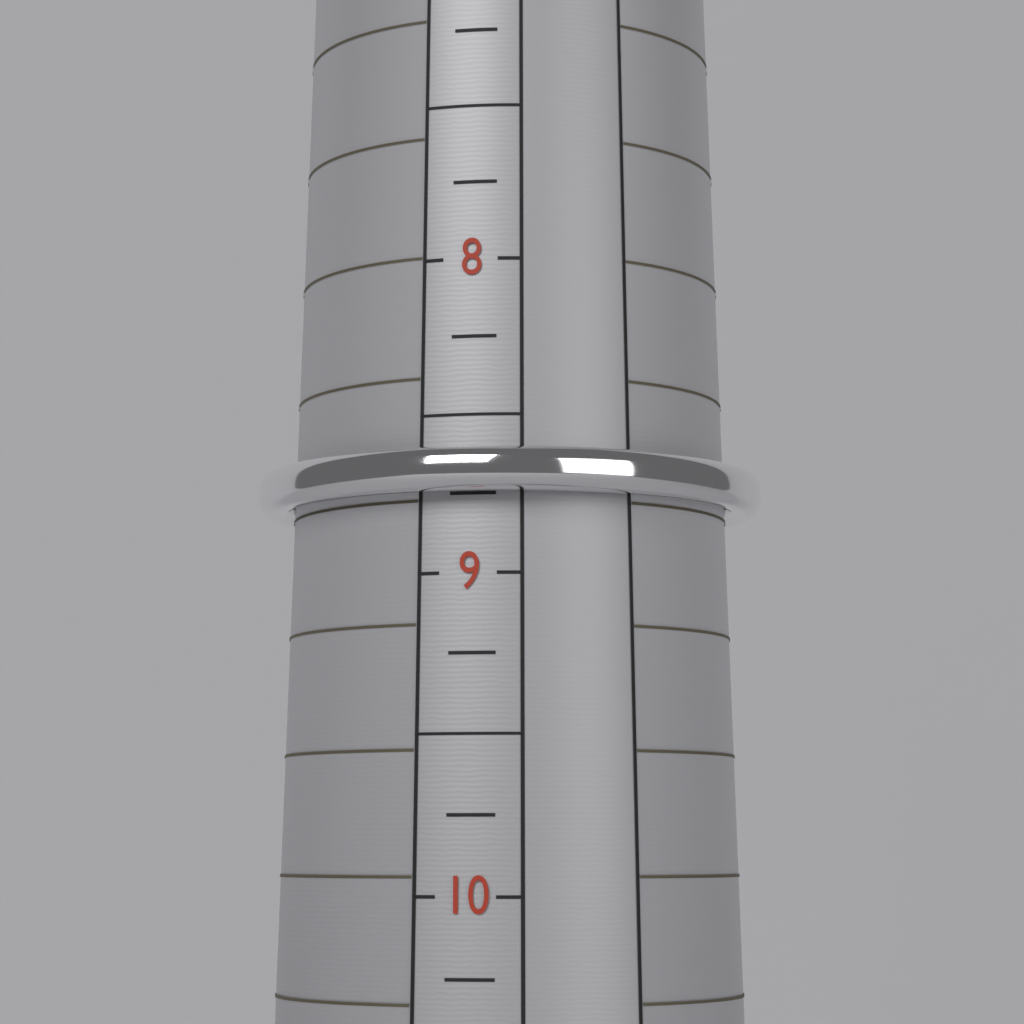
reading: 8.75 (no unit)
